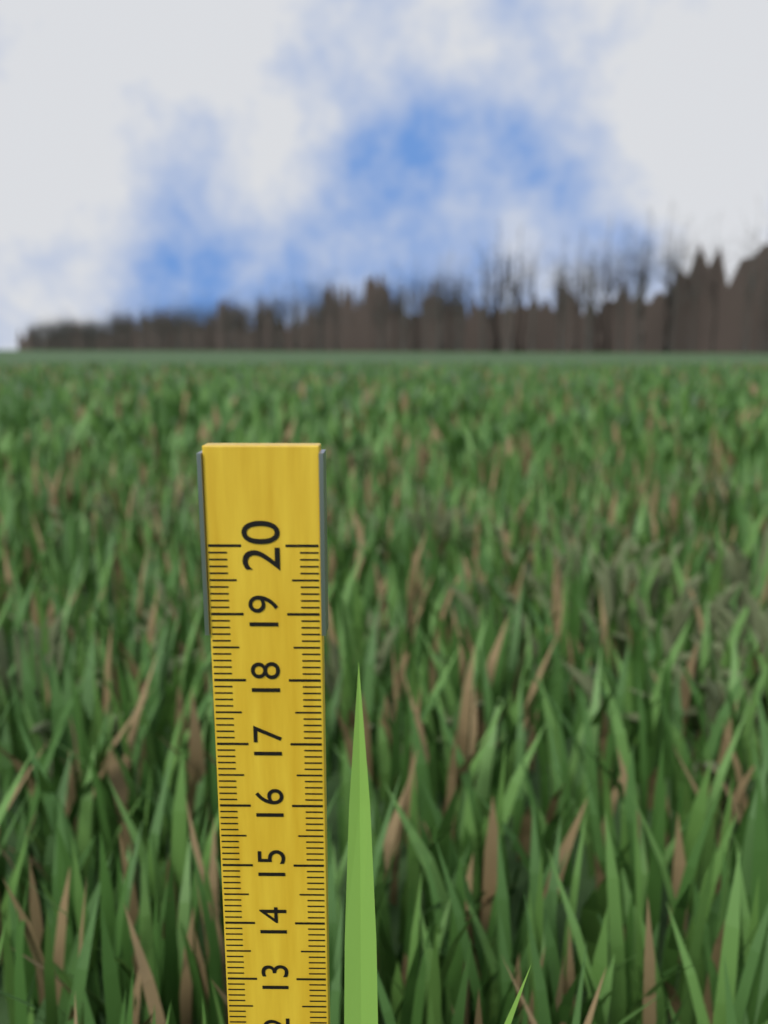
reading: 18.3 (no unit)
